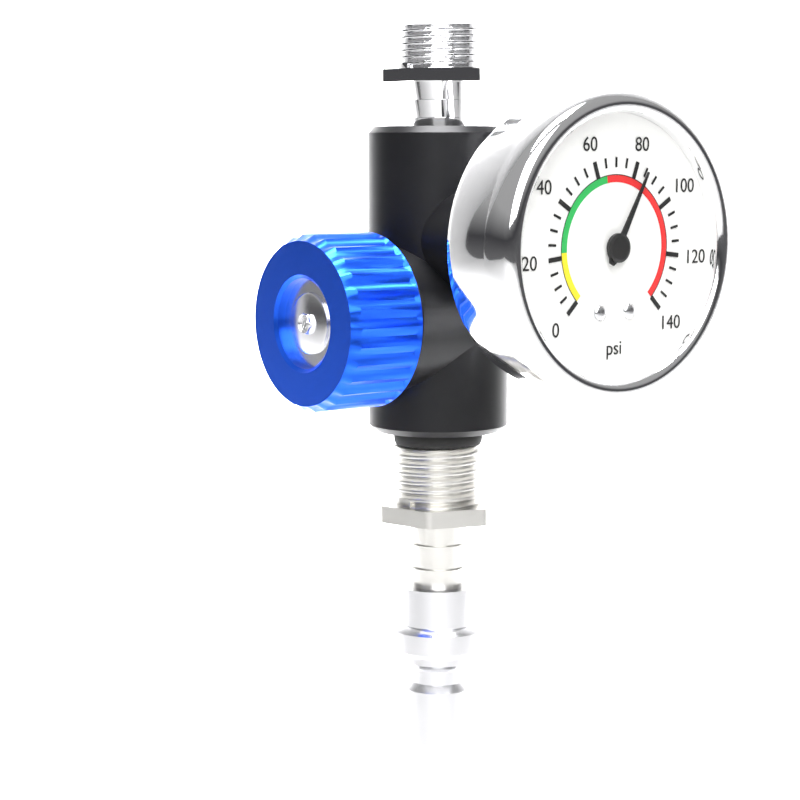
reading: 85 psi
